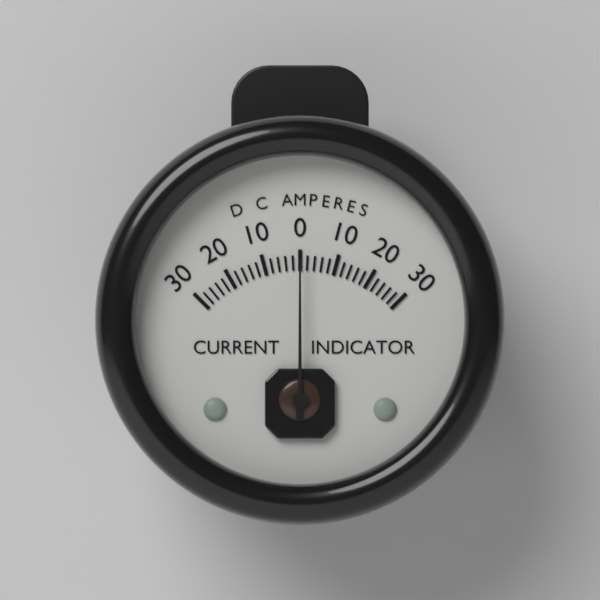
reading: 0 A
